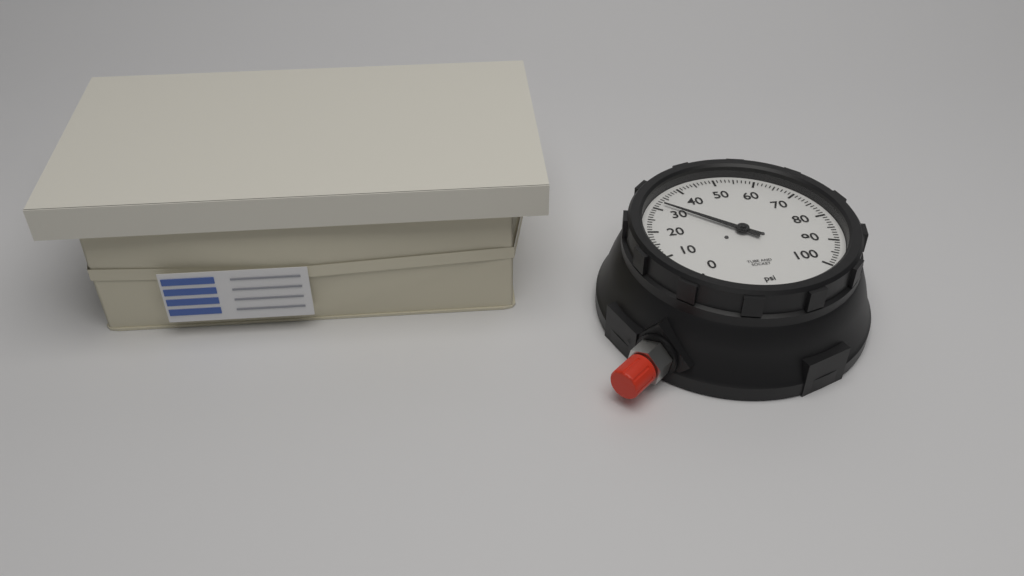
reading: 32 psi
